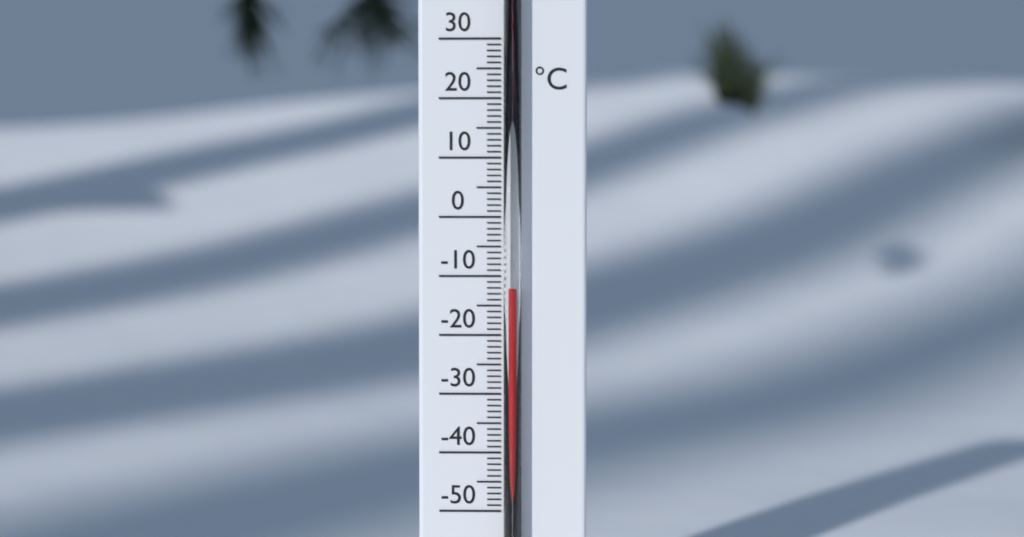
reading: -12 °C
